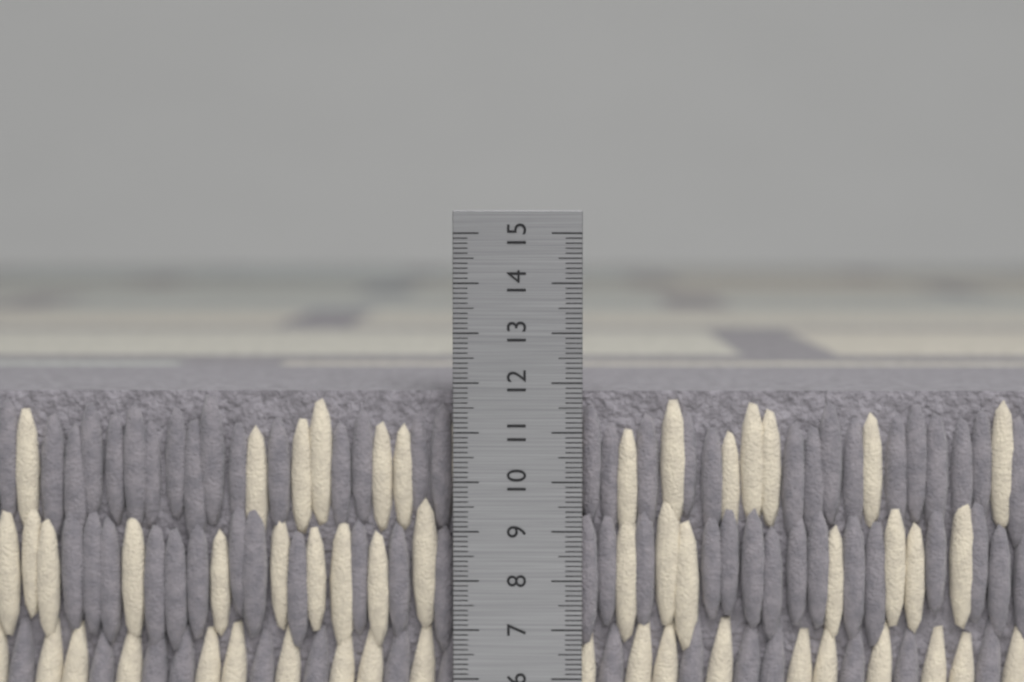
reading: 11.8 cm
